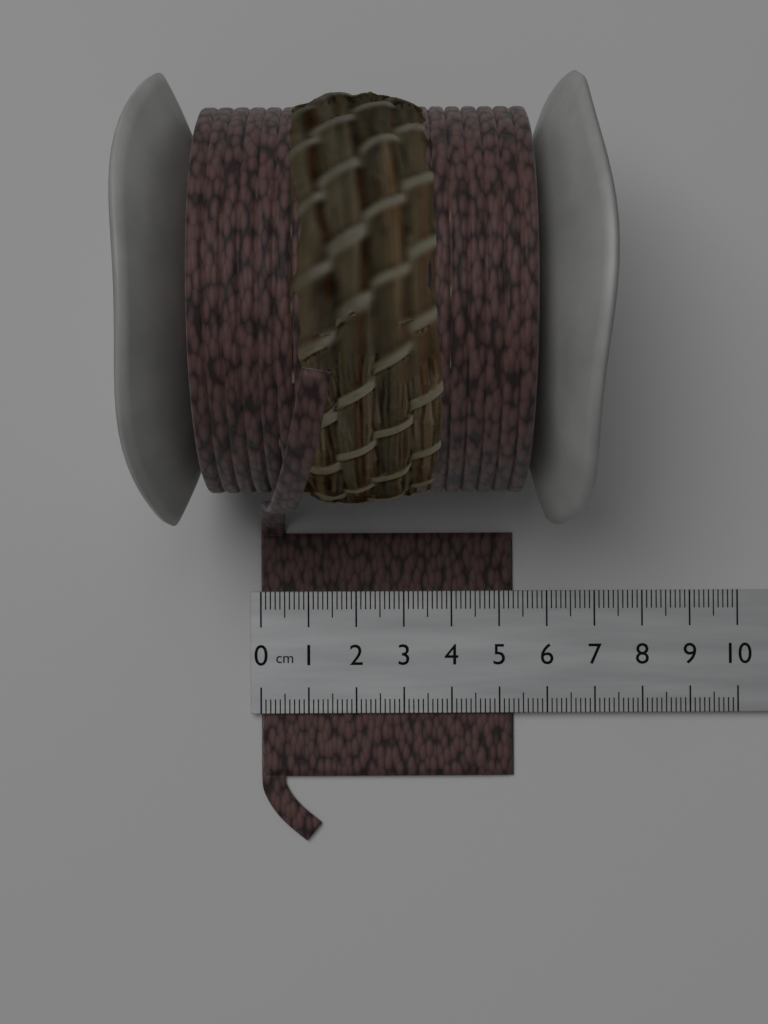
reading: 5.3 cm
